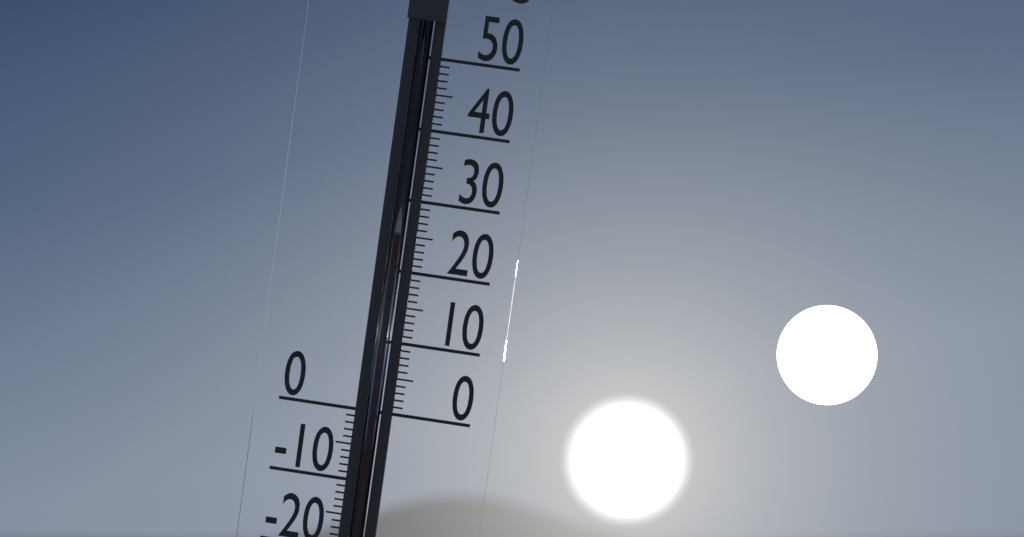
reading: 25 °C
